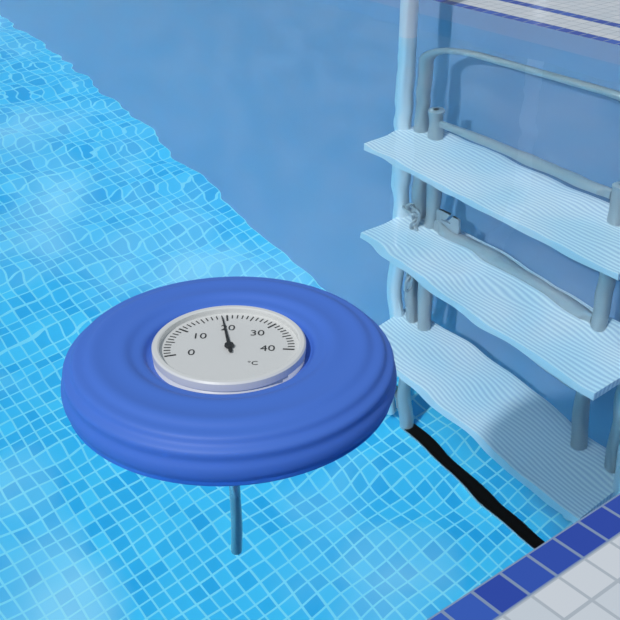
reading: 19 °C
